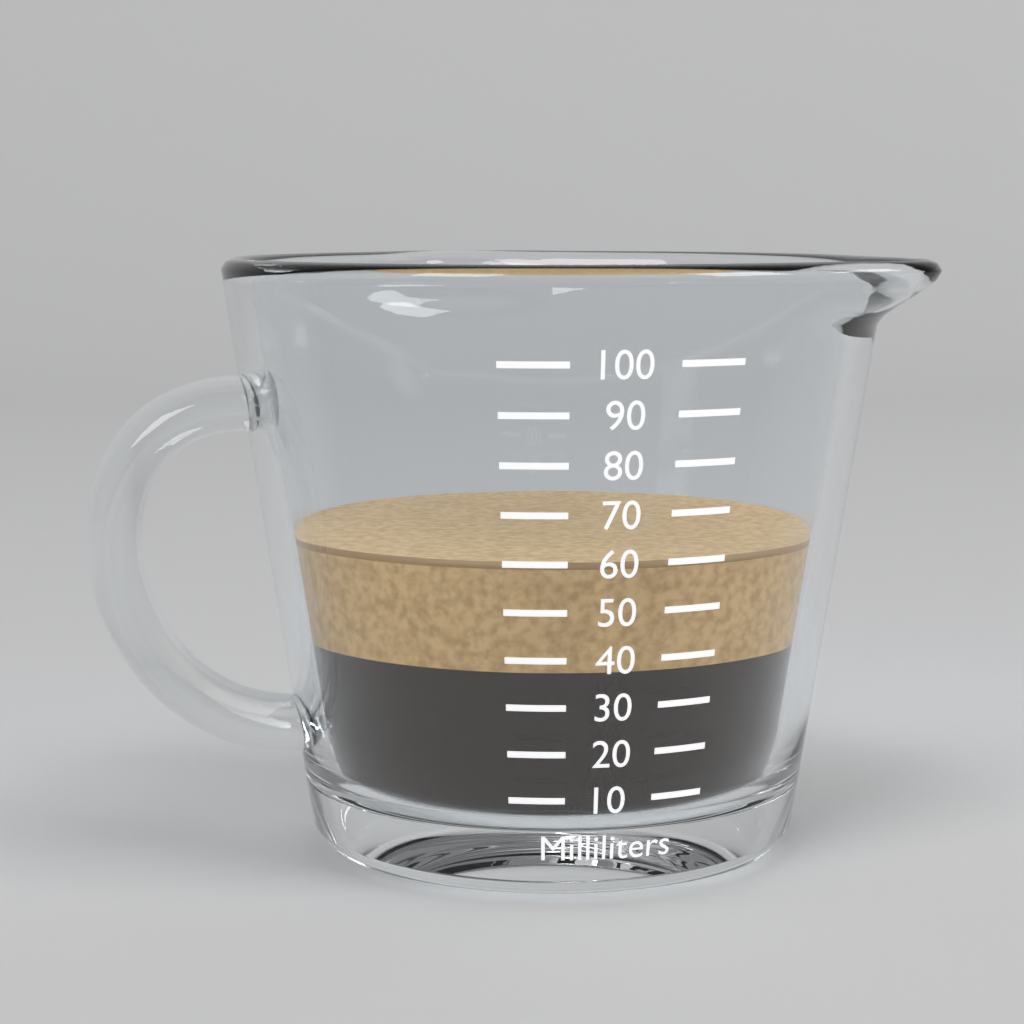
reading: 60 ml
